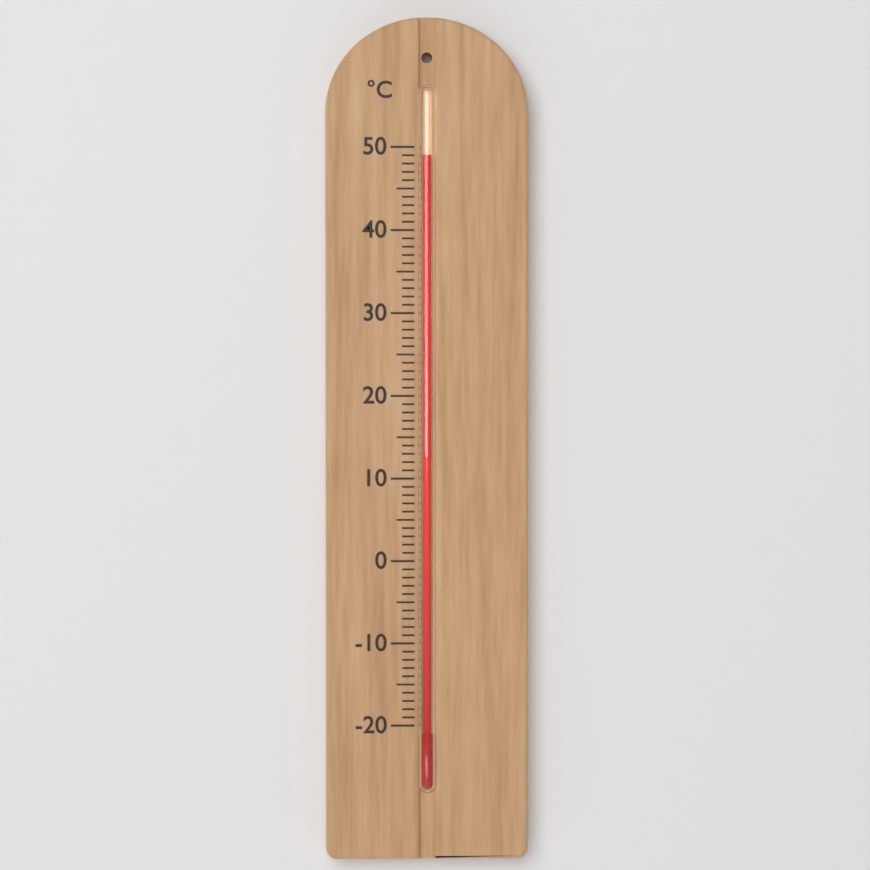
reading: 49 °C
